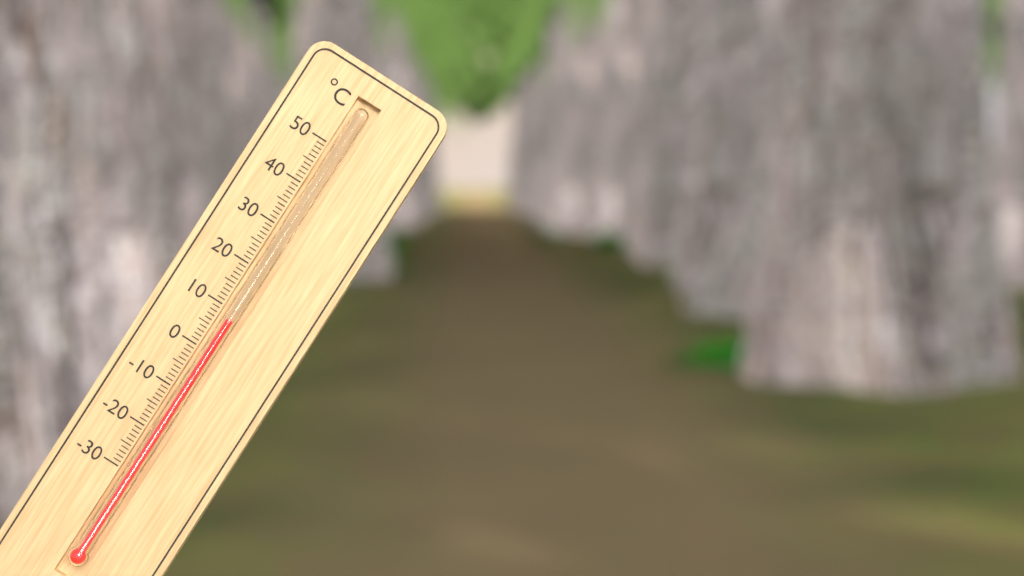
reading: 8 °C
